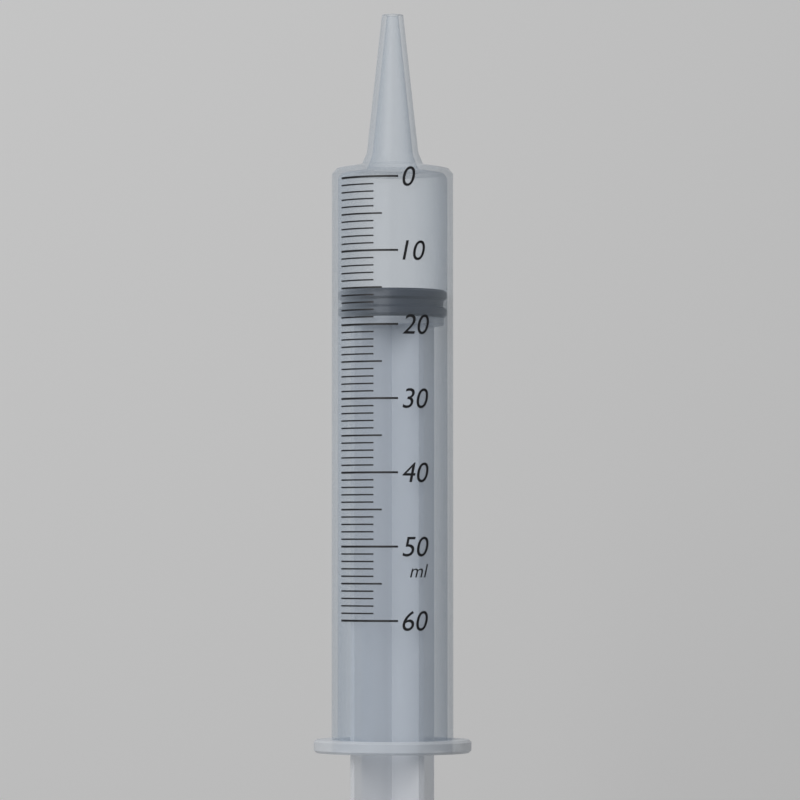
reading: 15 ml
